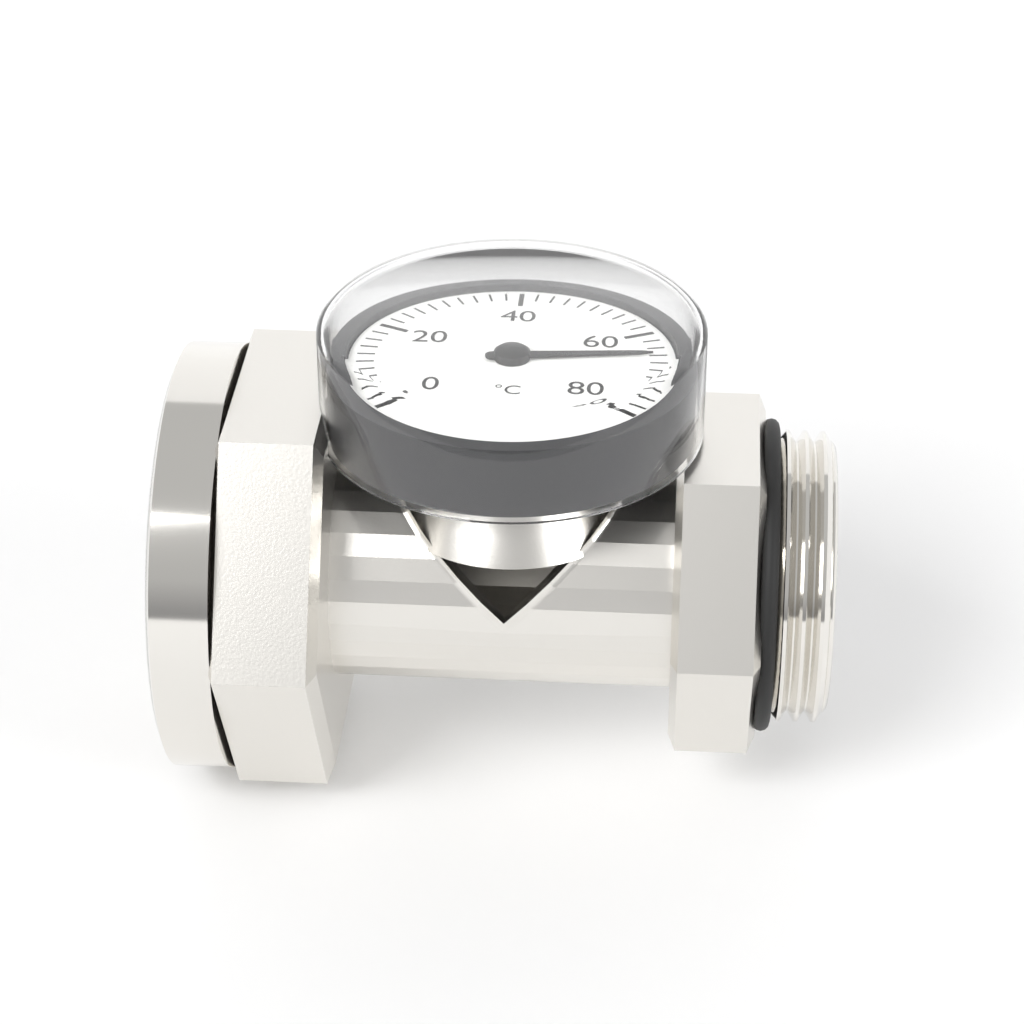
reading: 66 °C
